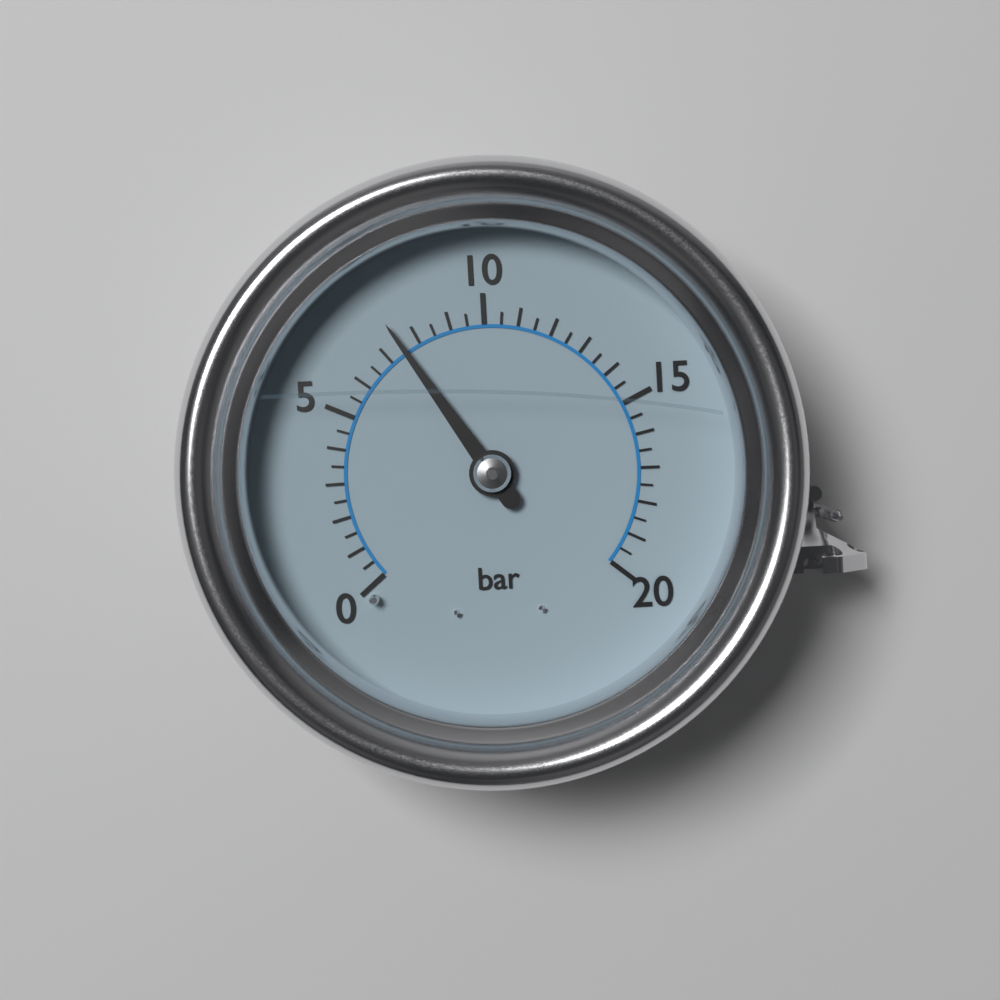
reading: 7.5 bar
